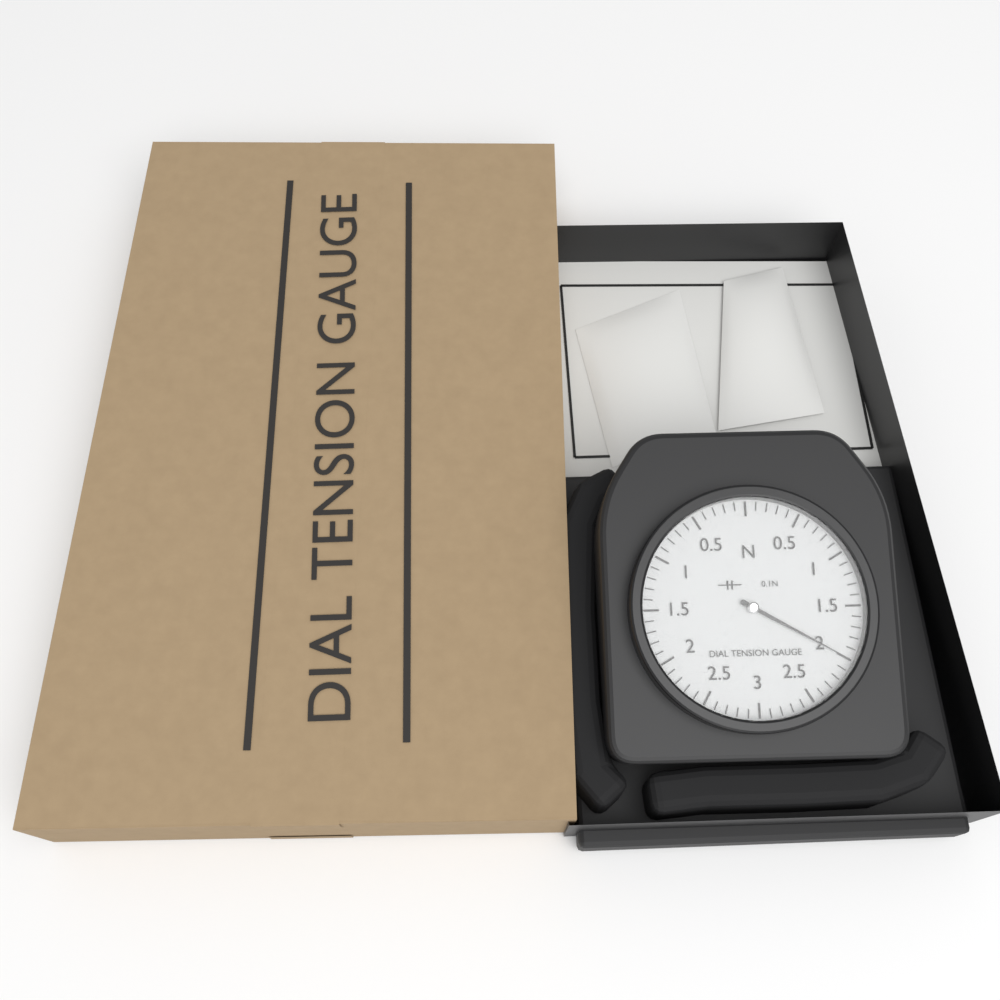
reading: 2.0 N
